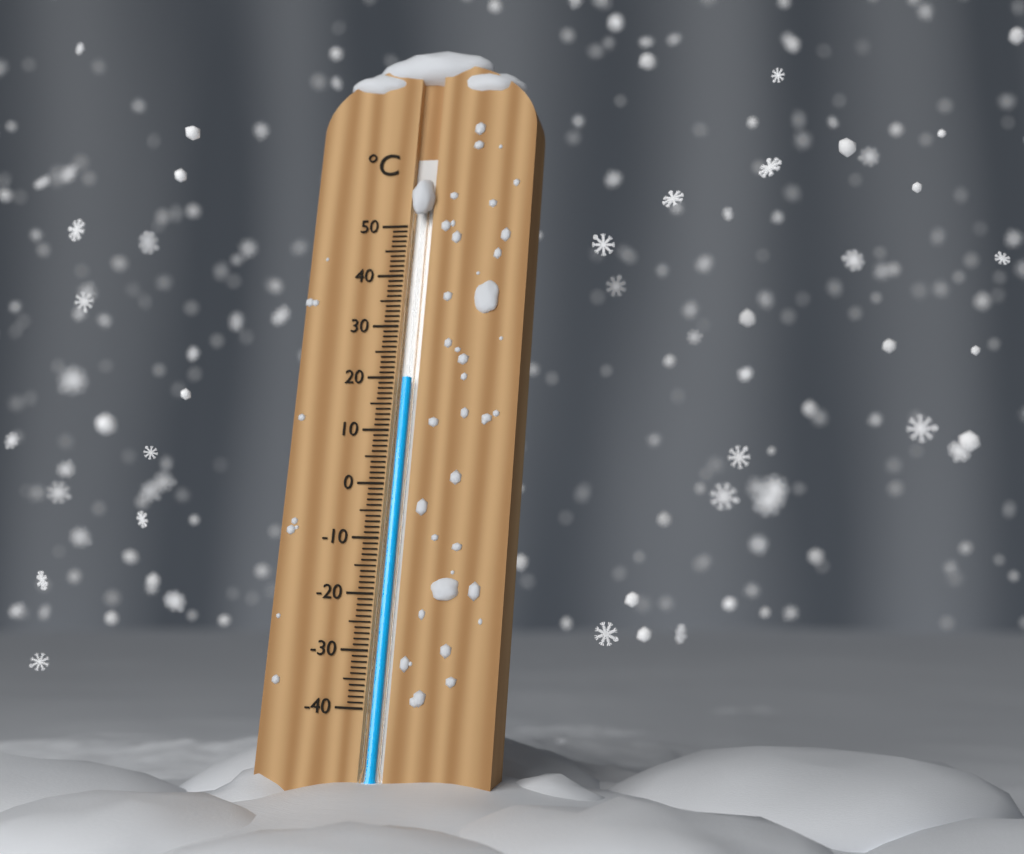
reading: 20 °C
